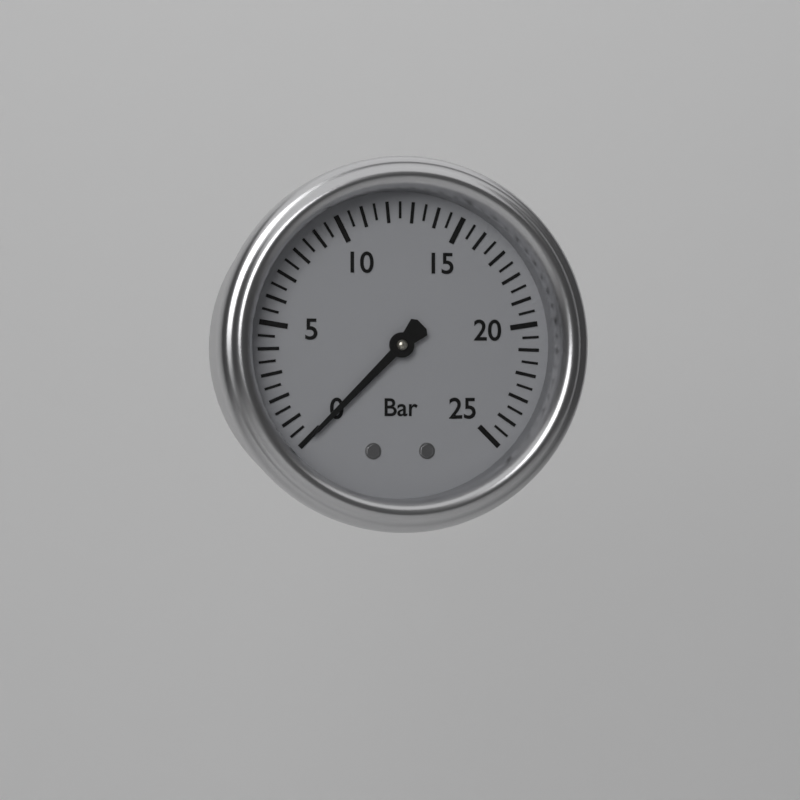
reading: 0.0 bar
